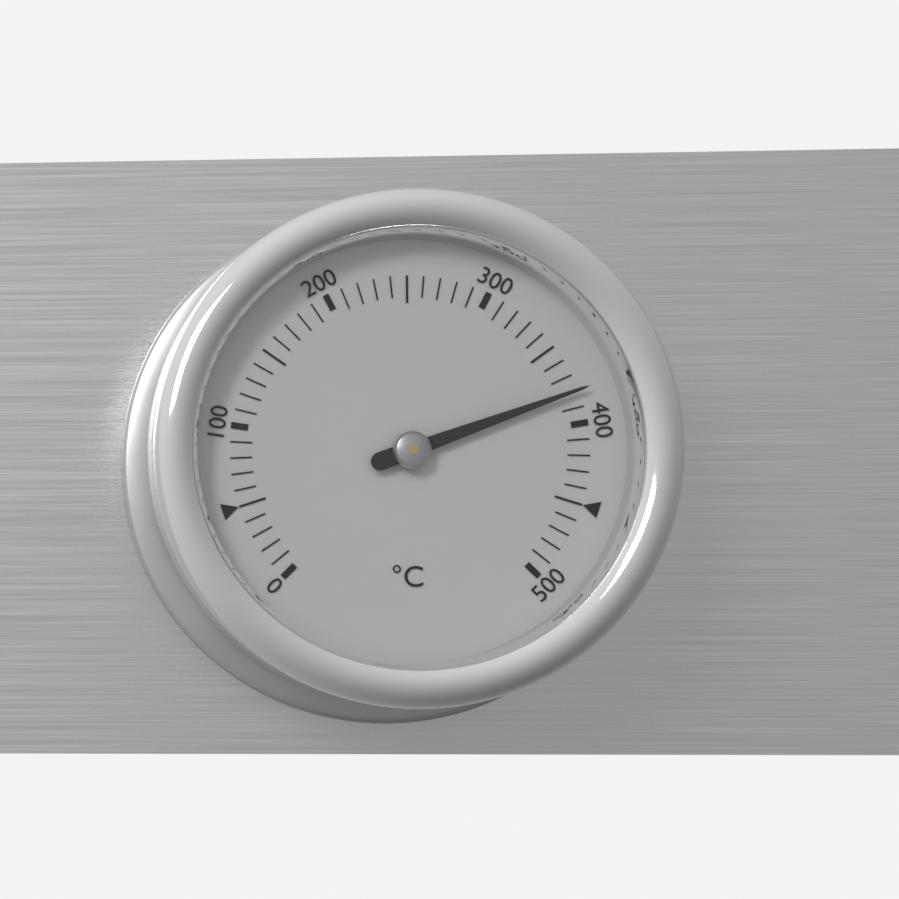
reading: 380 °C
